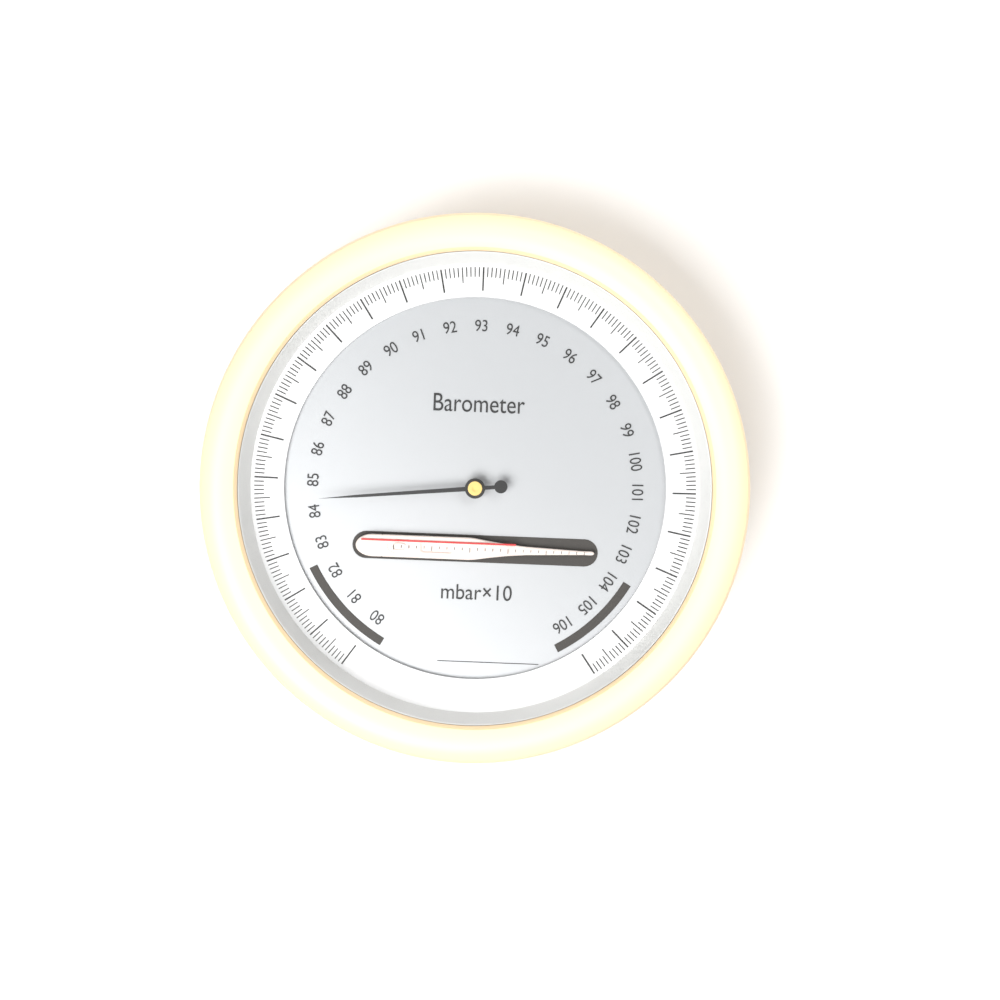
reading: 84.4 mbar×10
